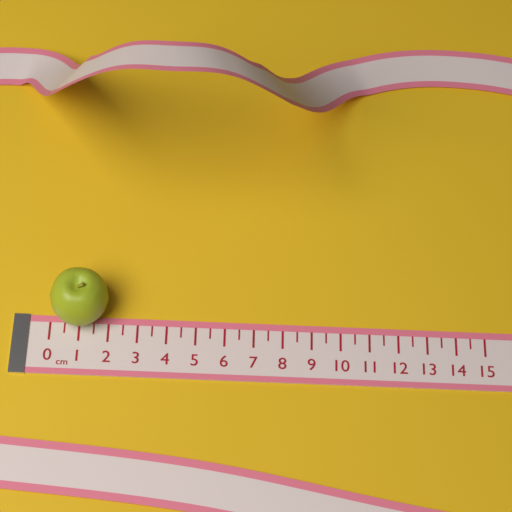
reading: 2.0 cm
